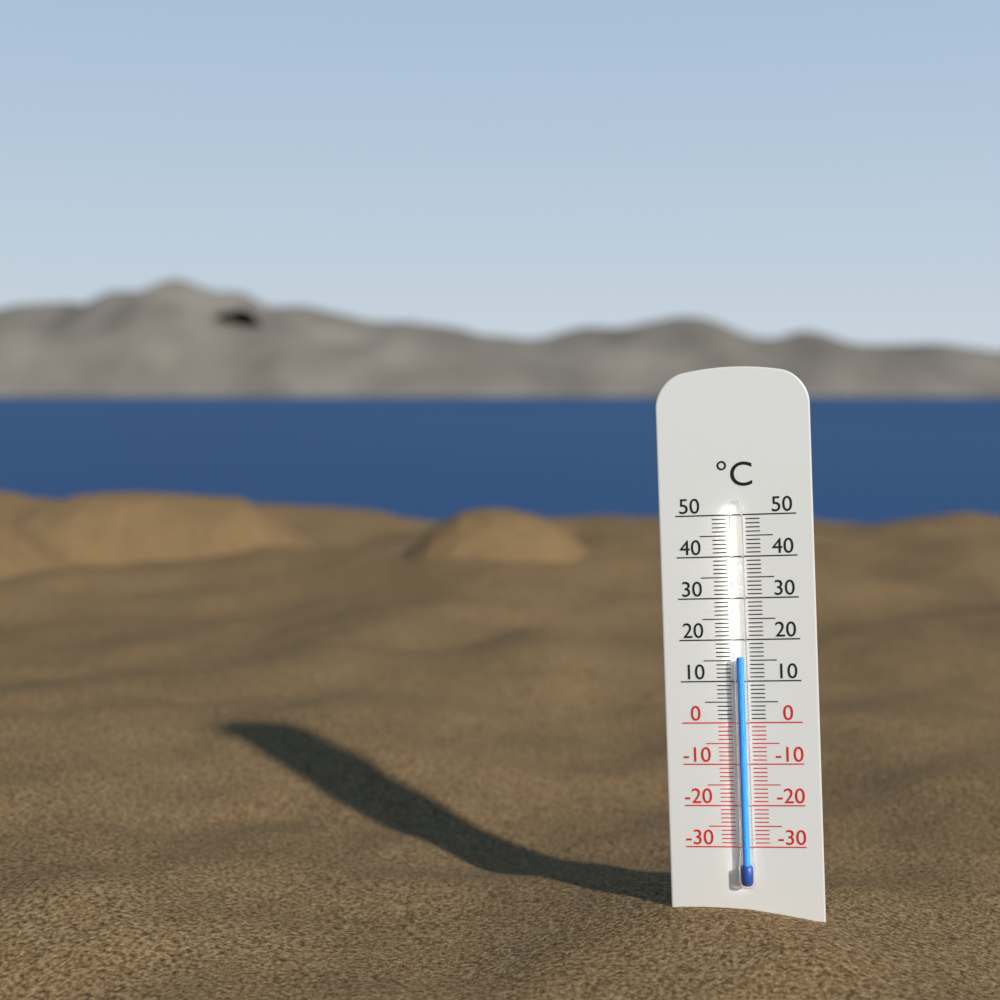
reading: 16 °C
